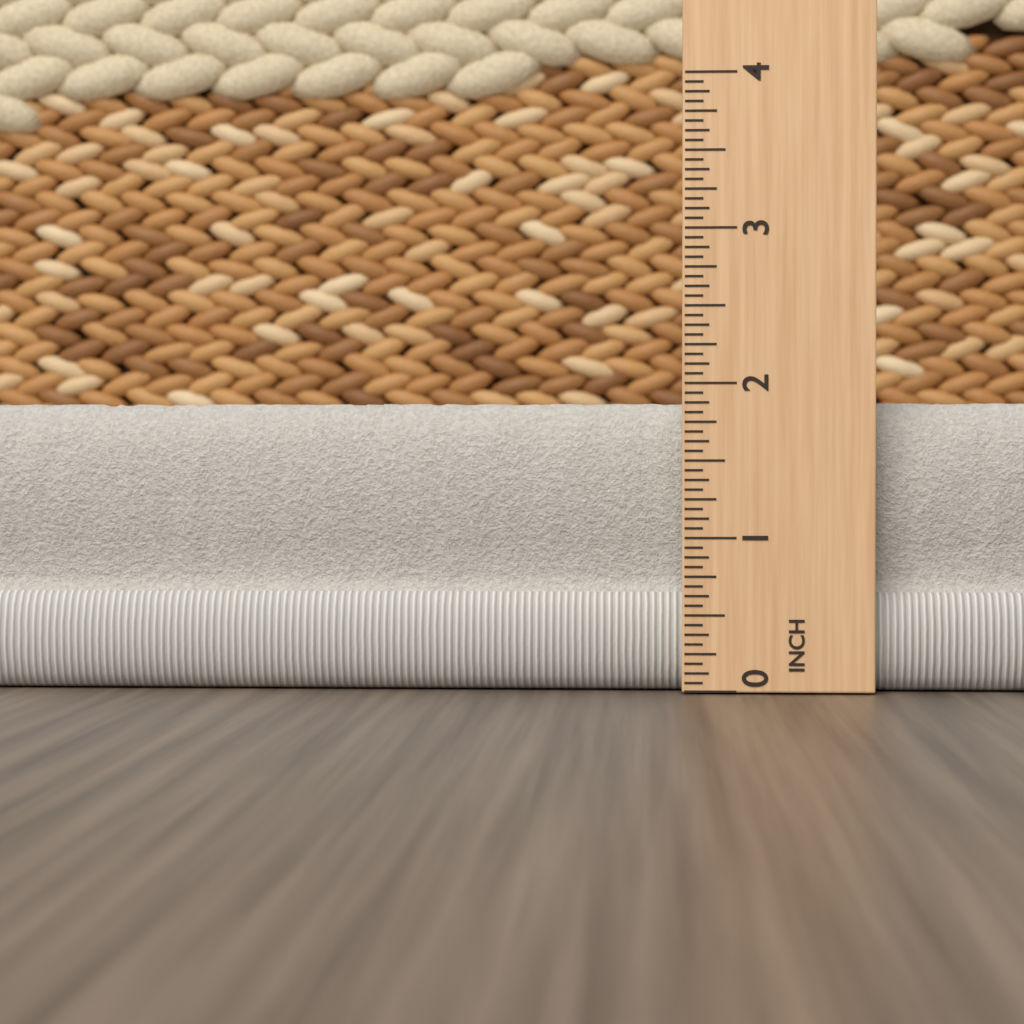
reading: 1.8750 in
